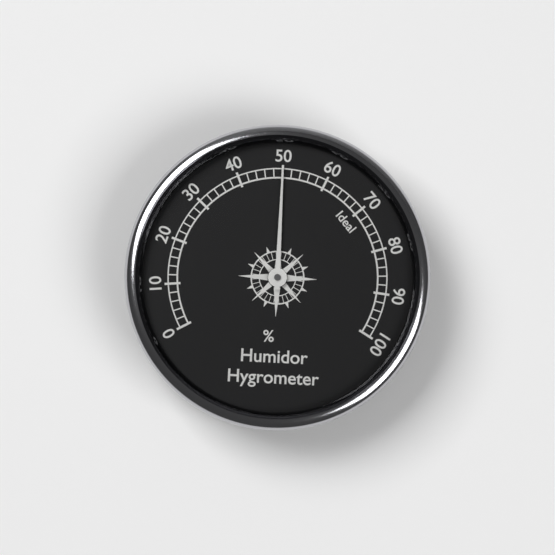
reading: 50 %
